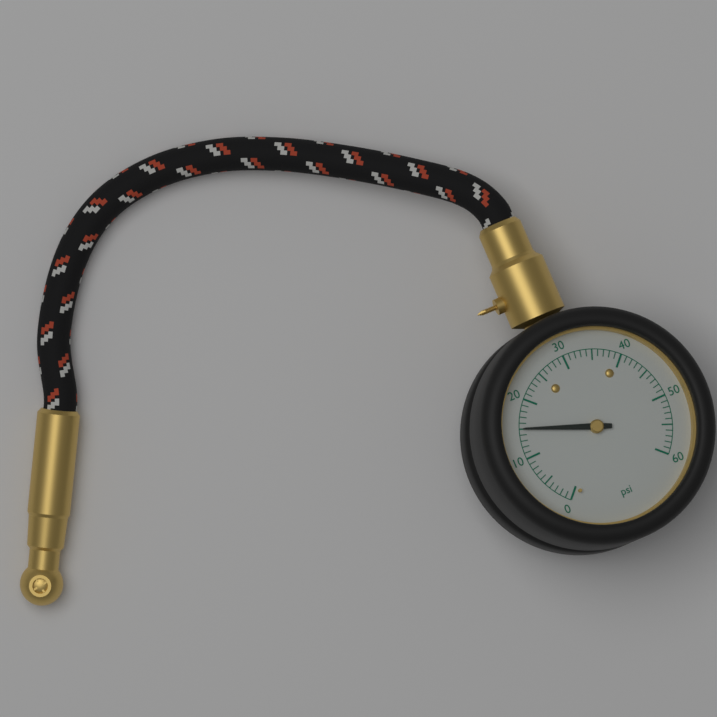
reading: 15 psi
